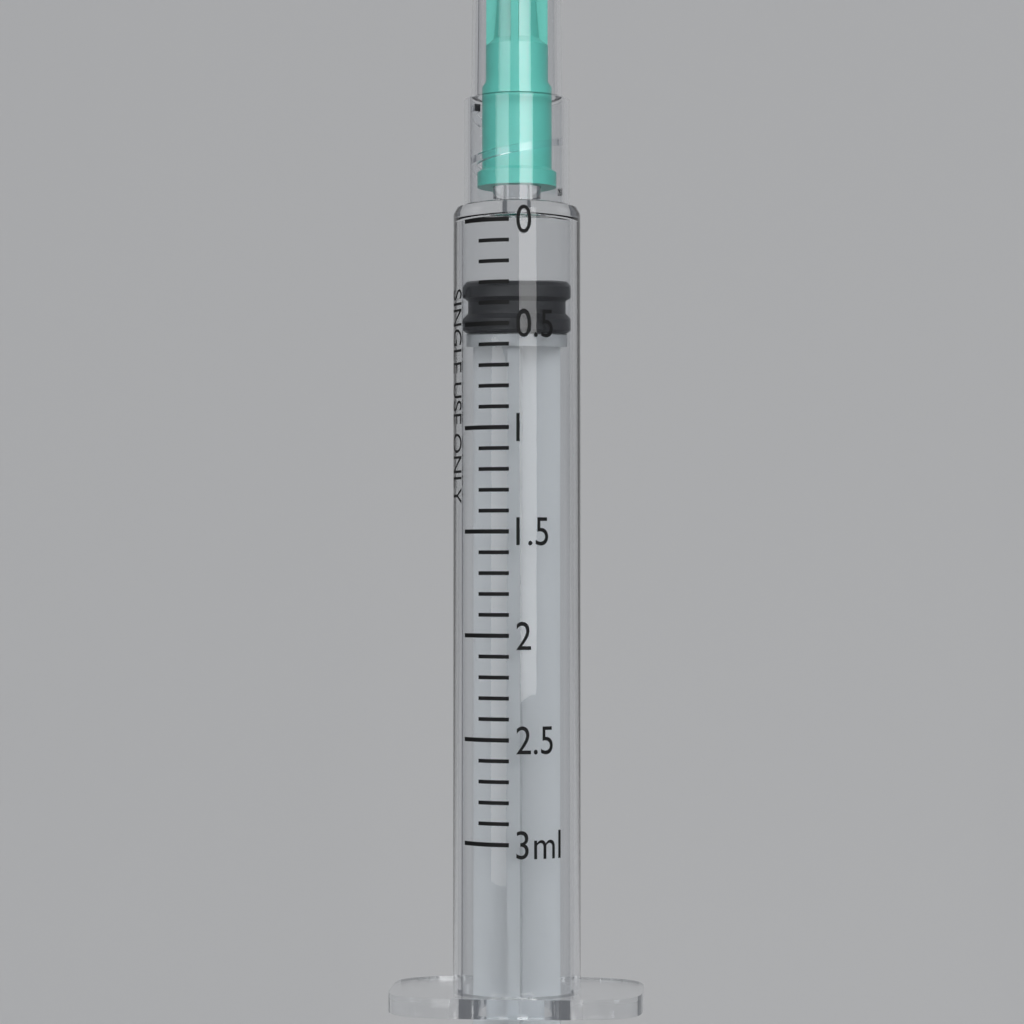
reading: 0.3 ml
